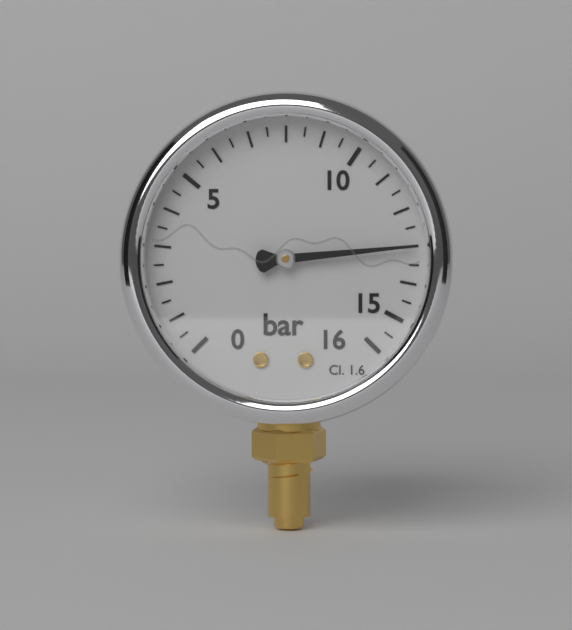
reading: 13.0 bar
